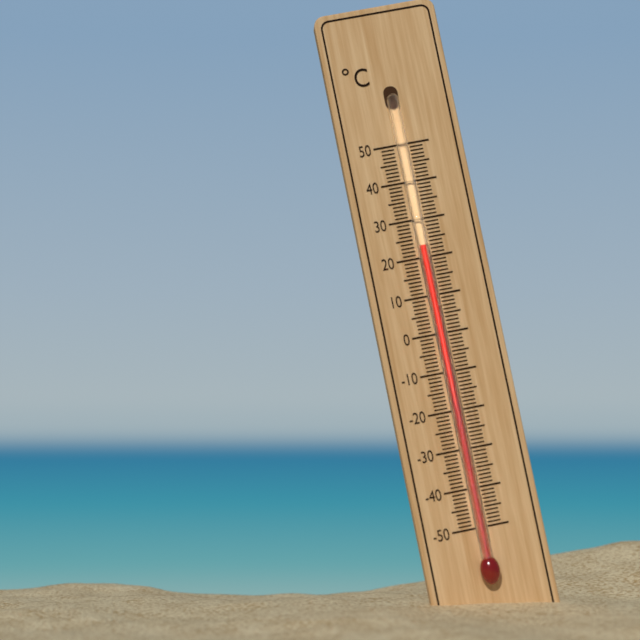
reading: 23 °C
